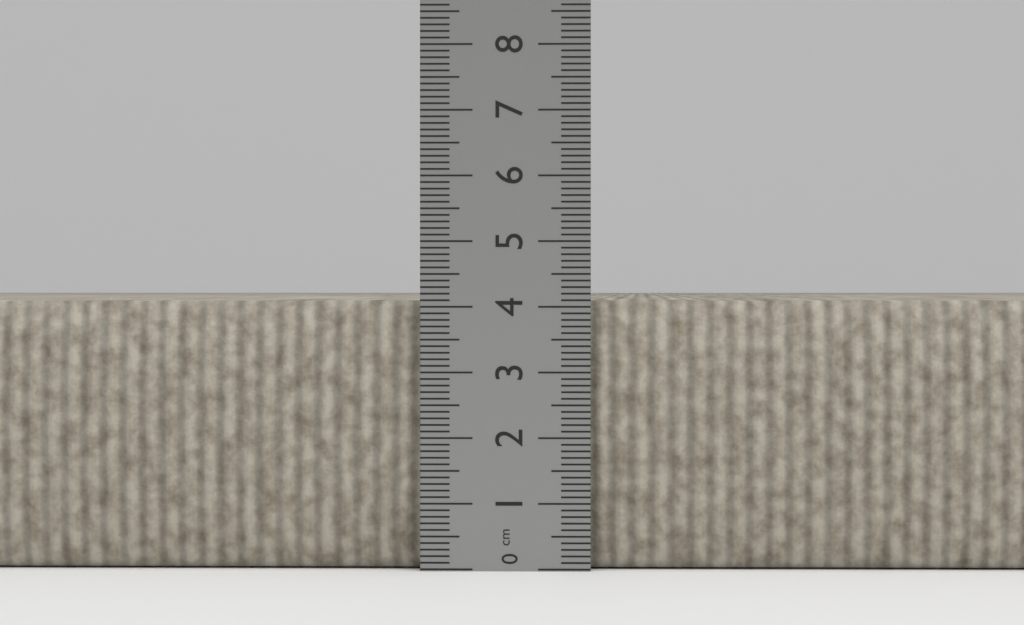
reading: 4.1 cm
